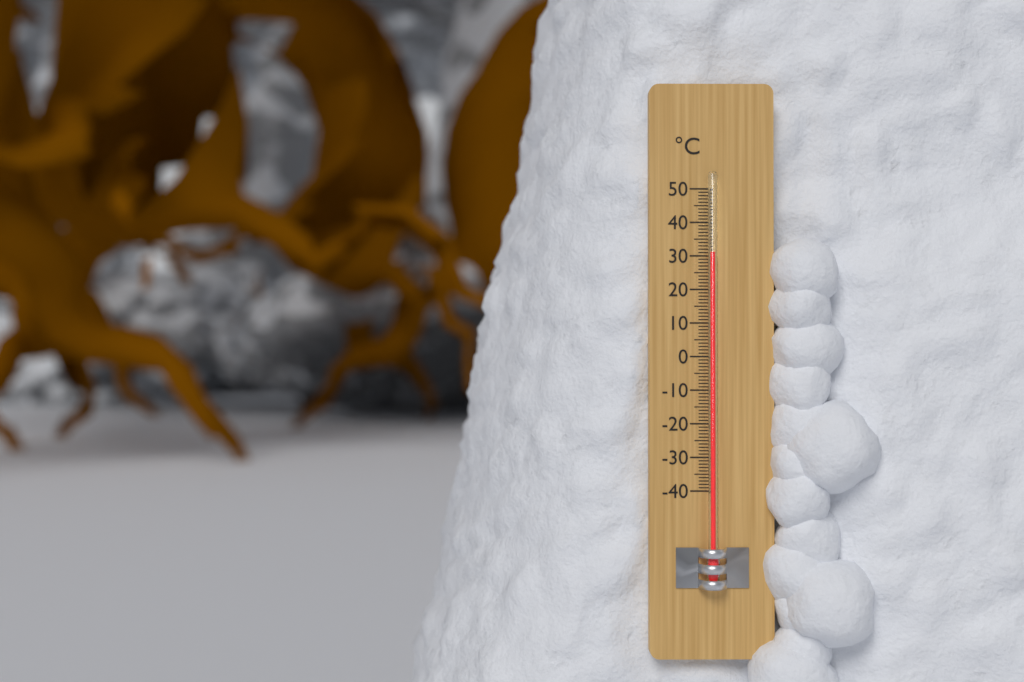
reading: 31 °C
